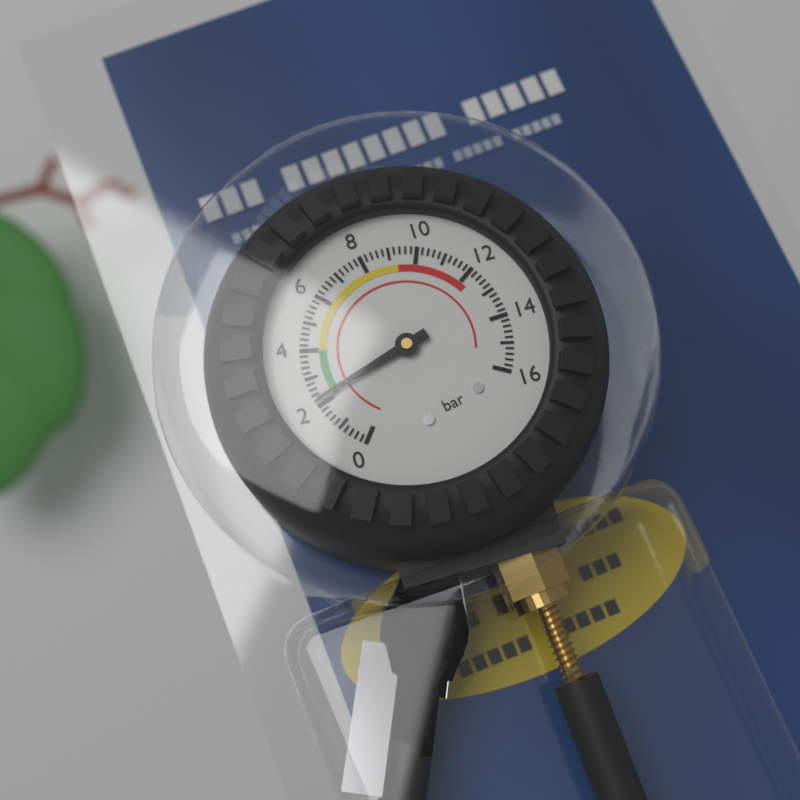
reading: 2.2 bar
